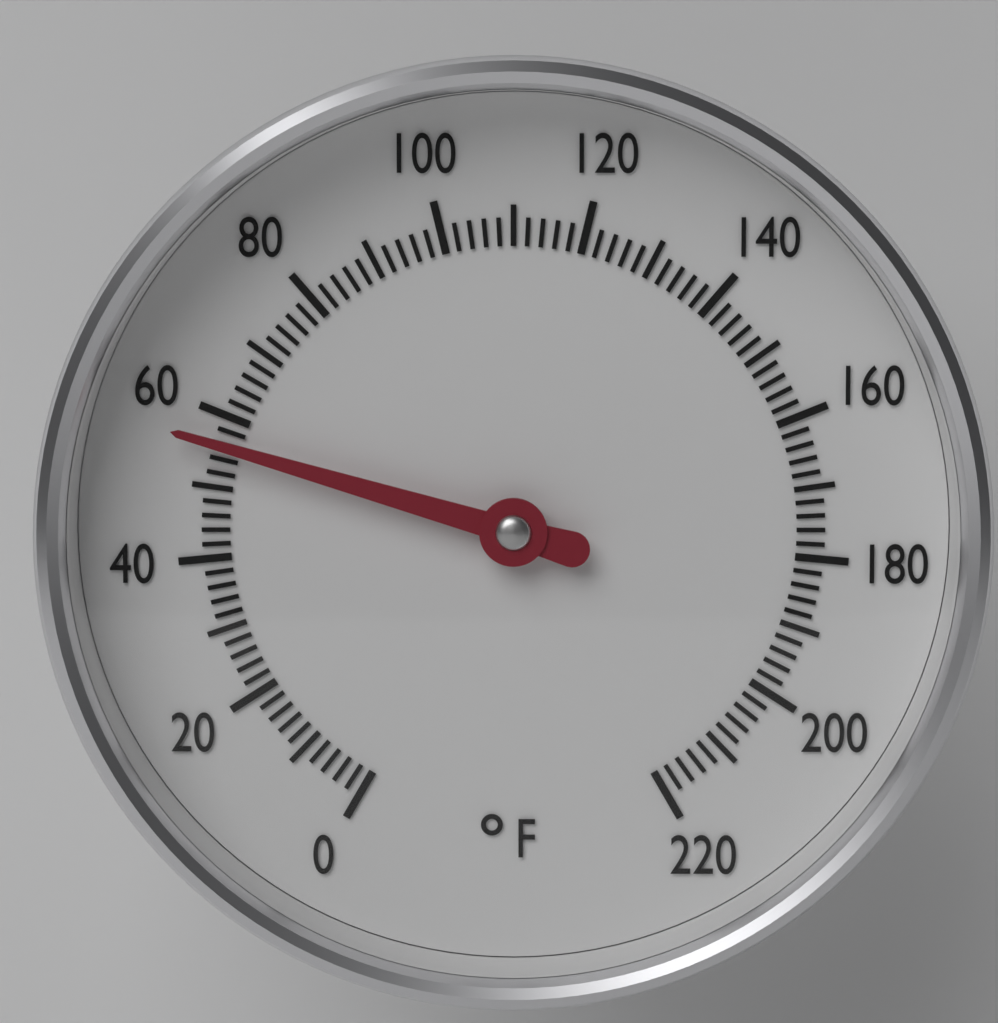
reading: 56 °F
